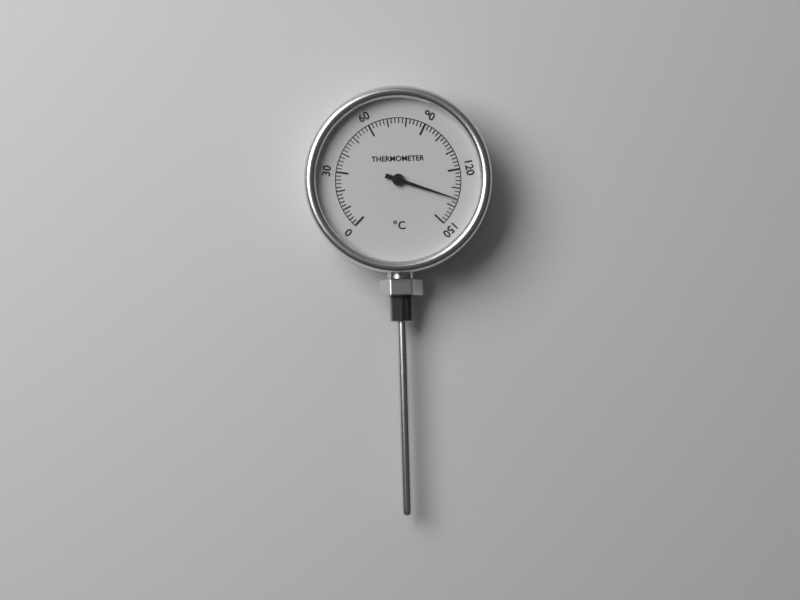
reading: 136 °C
